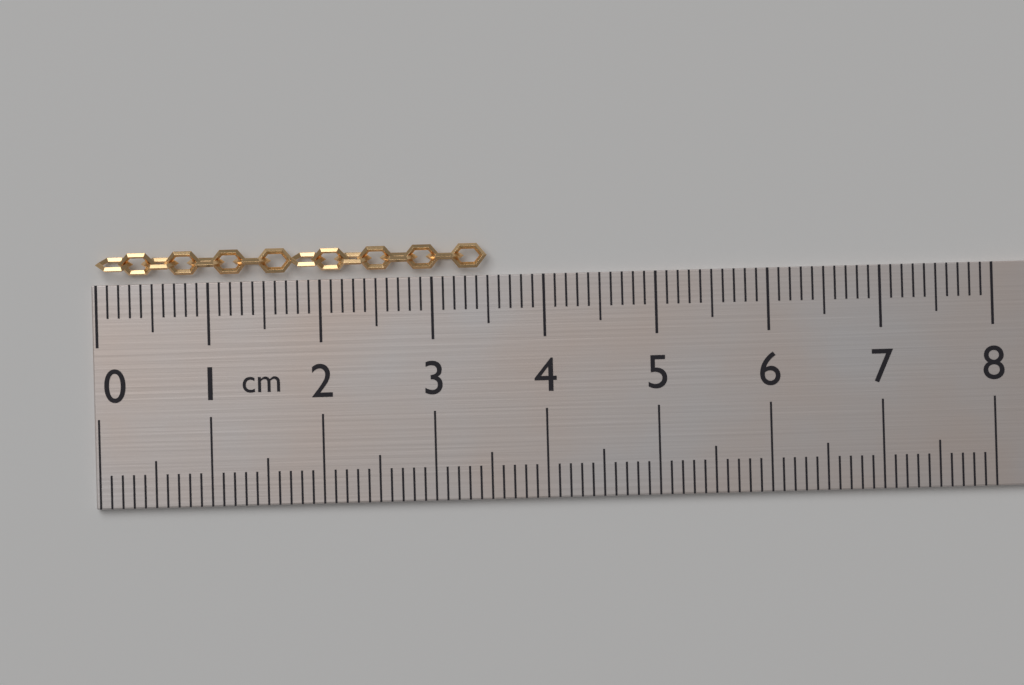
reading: 3.5 cm
